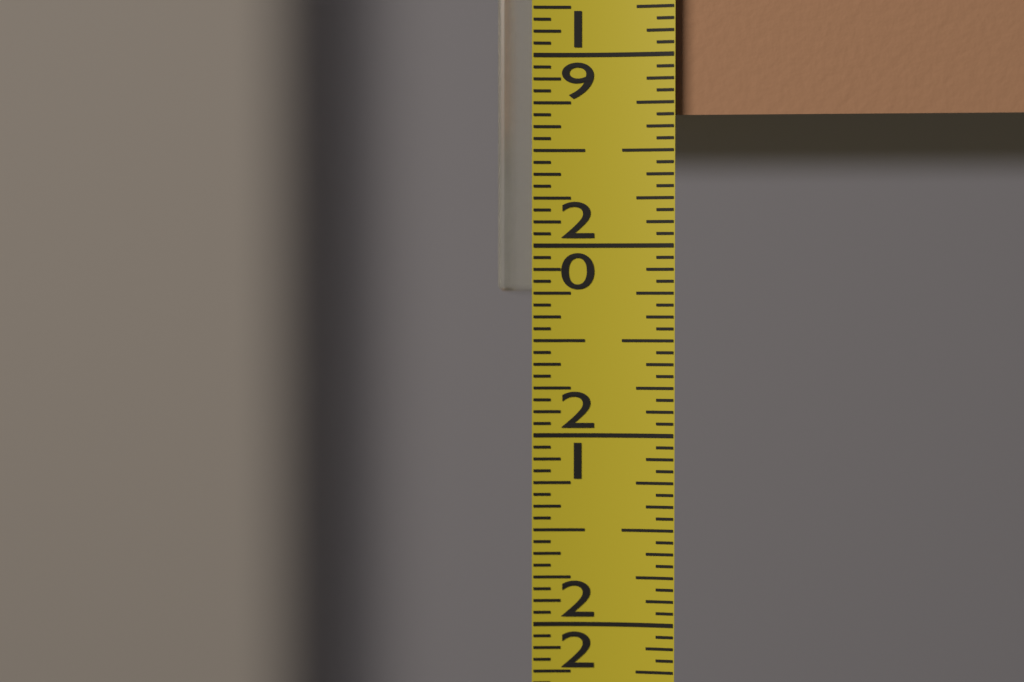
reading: 19.3125 (no unit)
